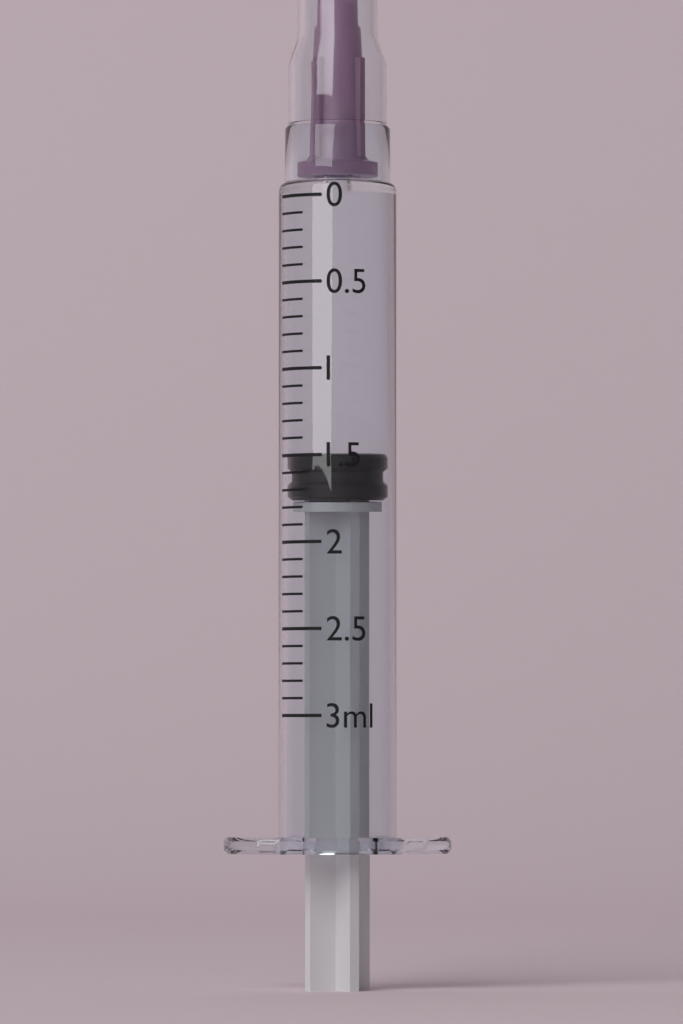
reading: 1.5 ml
